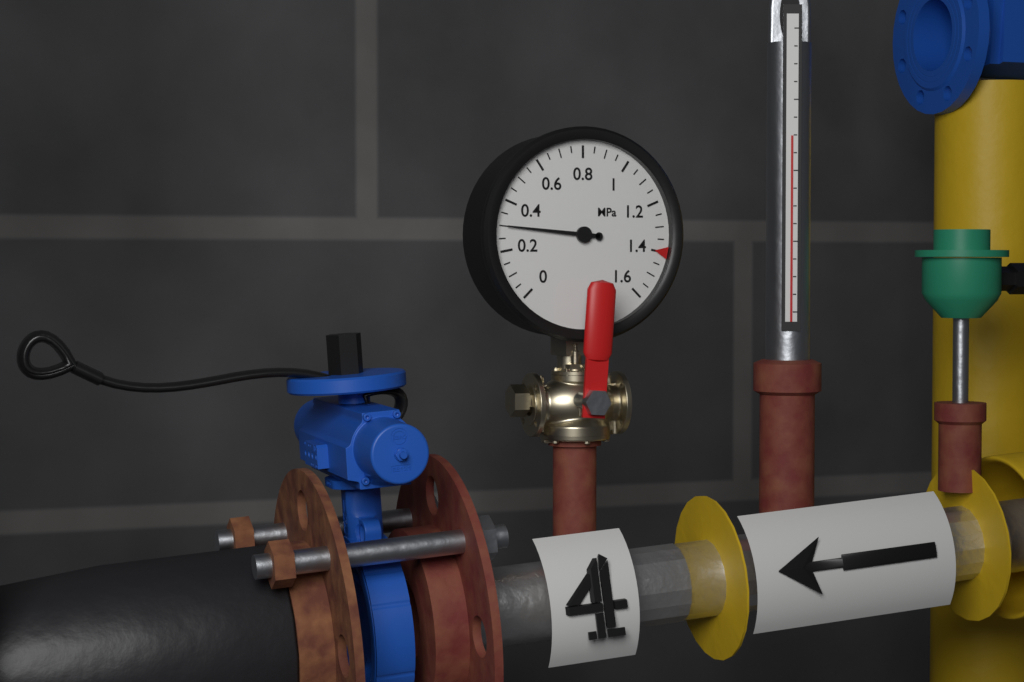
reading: 0.30 MPa
